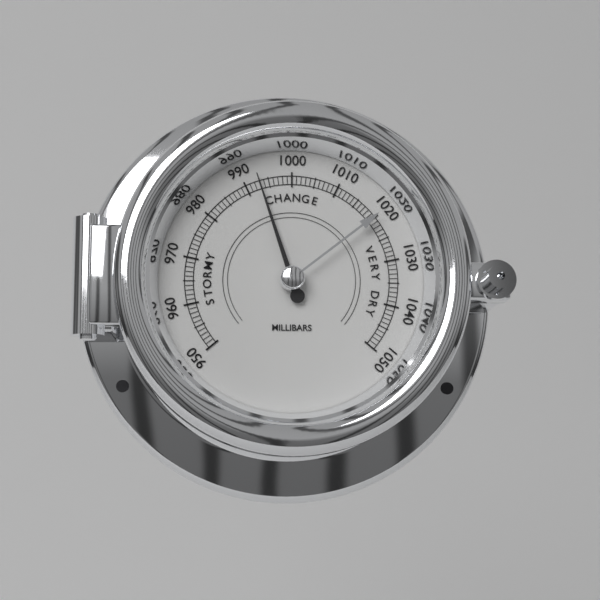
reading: 993 mbar
